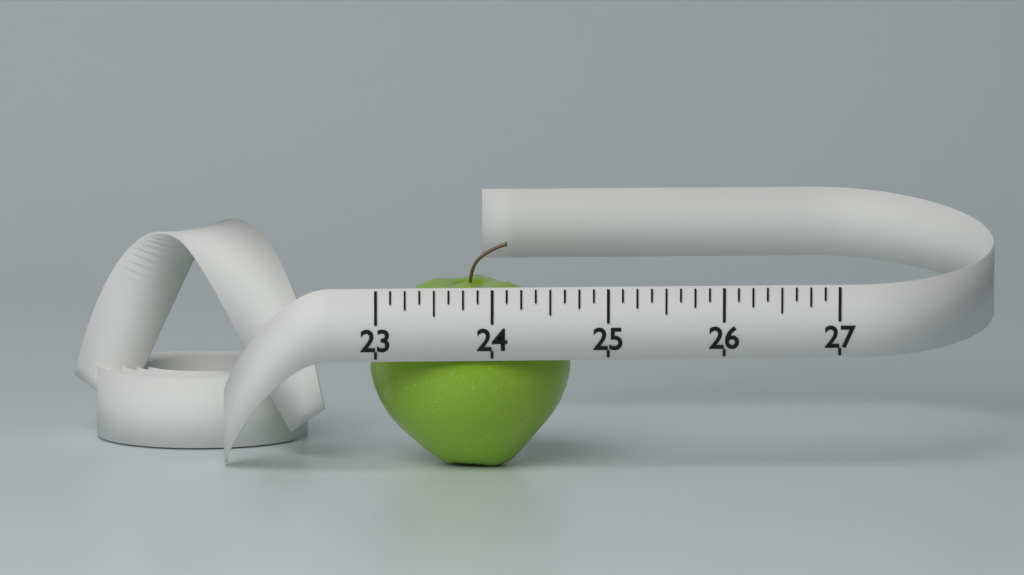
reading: 24.750 (no unit)
